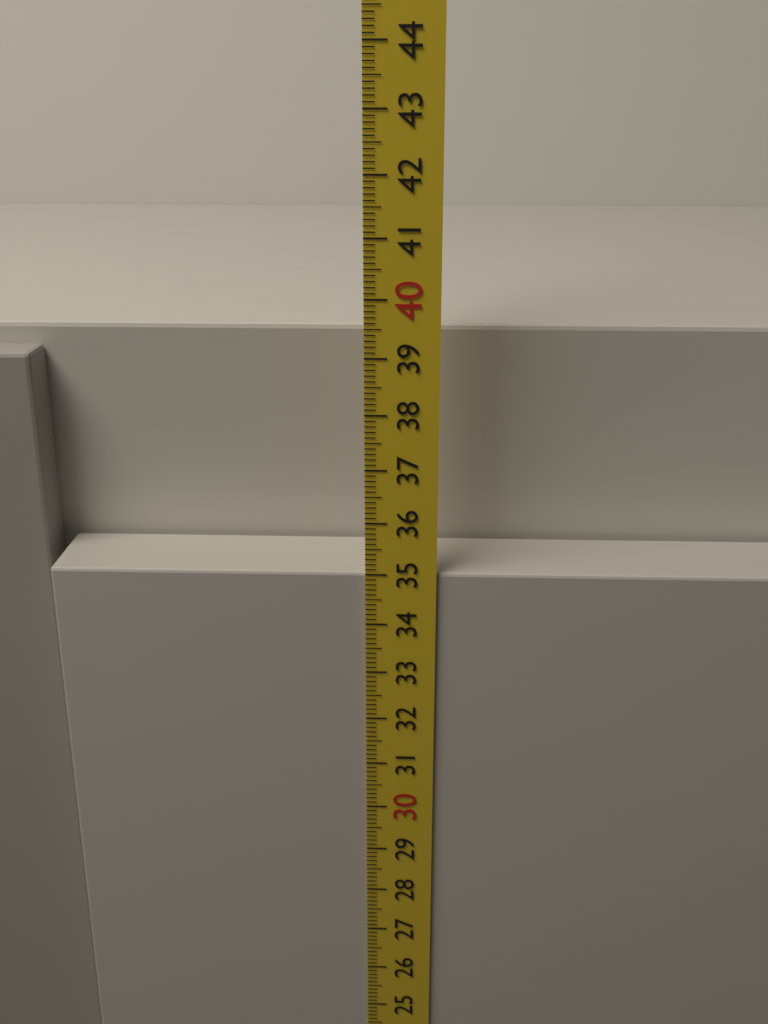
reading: 35.0 cm
